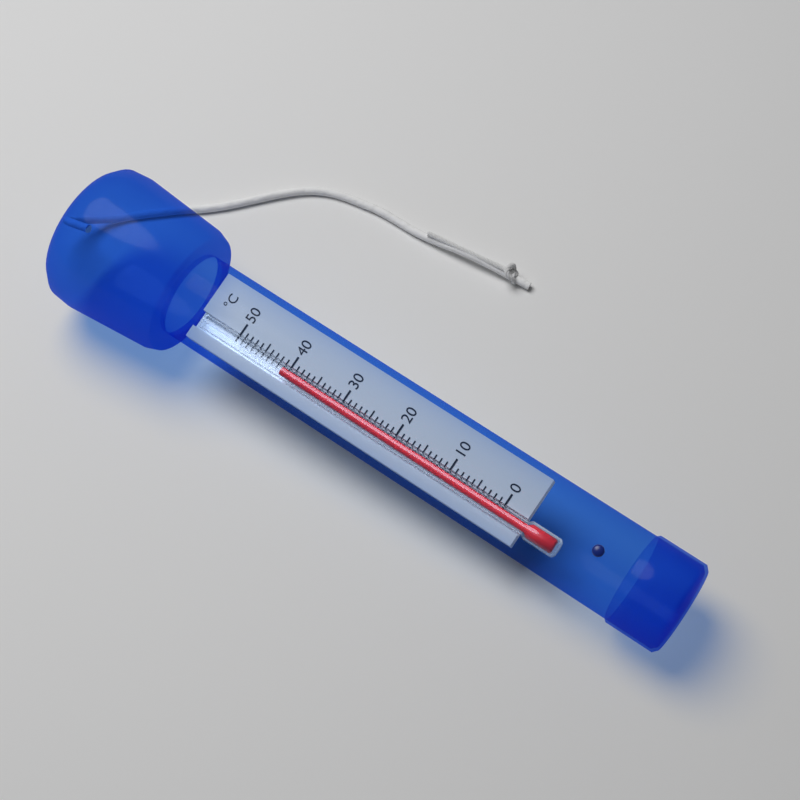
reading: 41 °C
